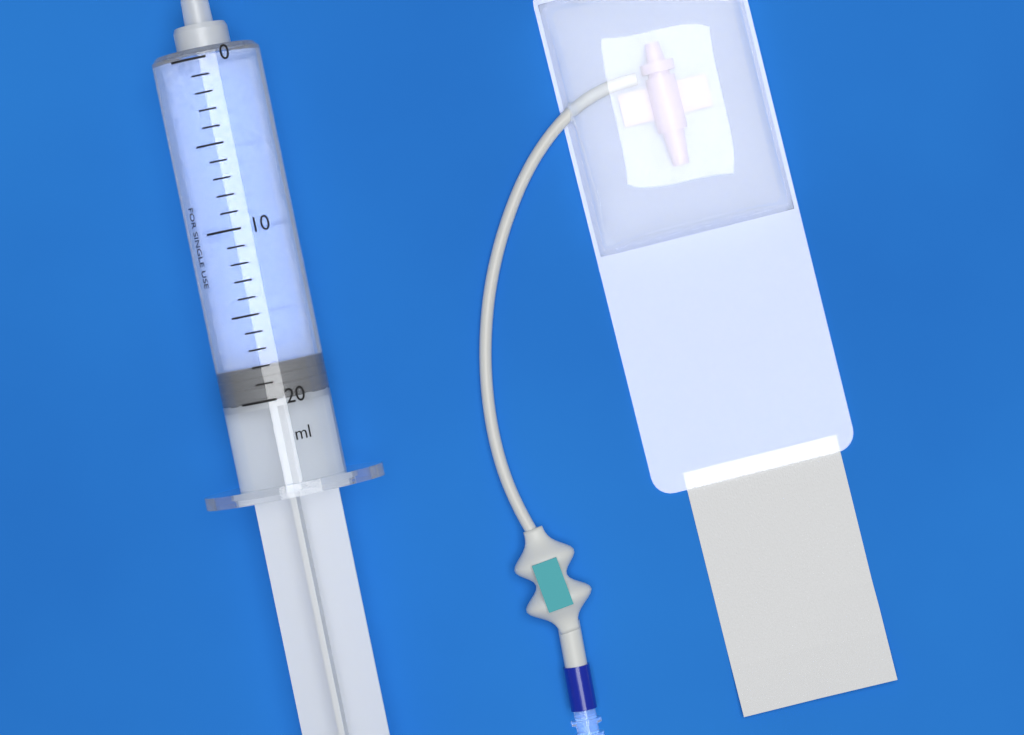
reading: 18 ml
